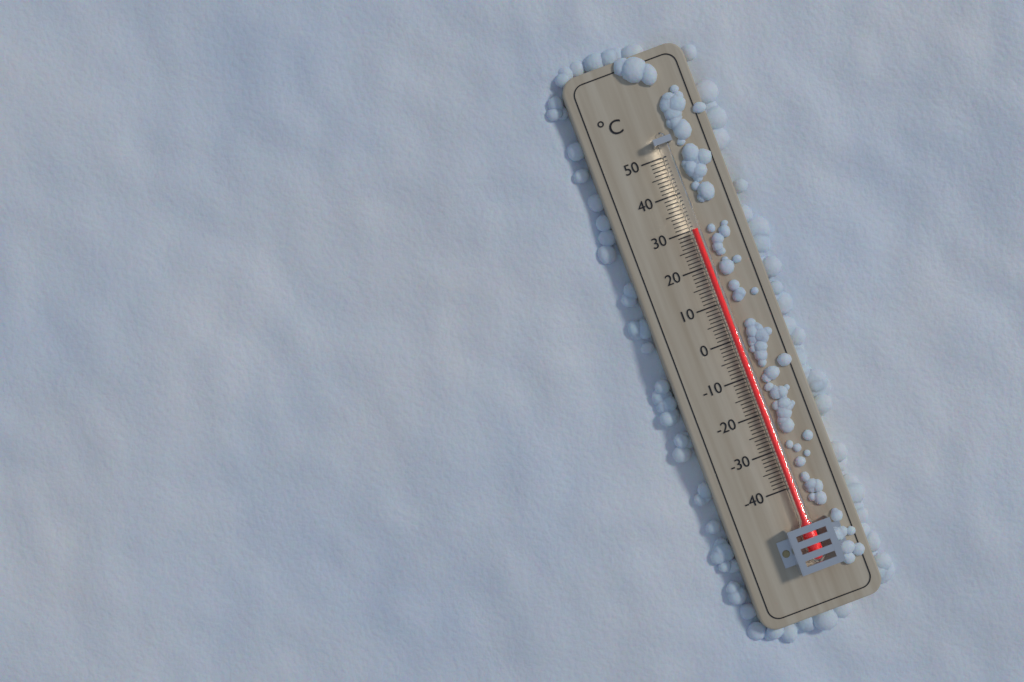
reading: 30 °C
